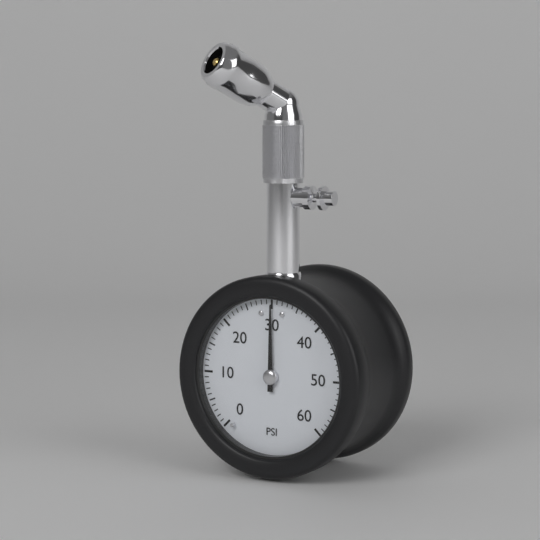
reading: 30 psi
